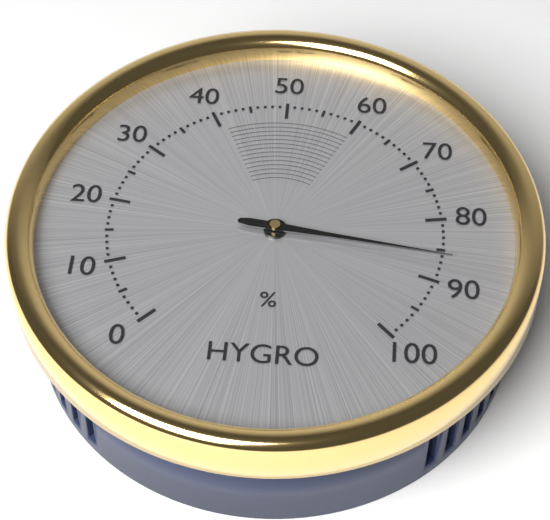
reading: 86 %
